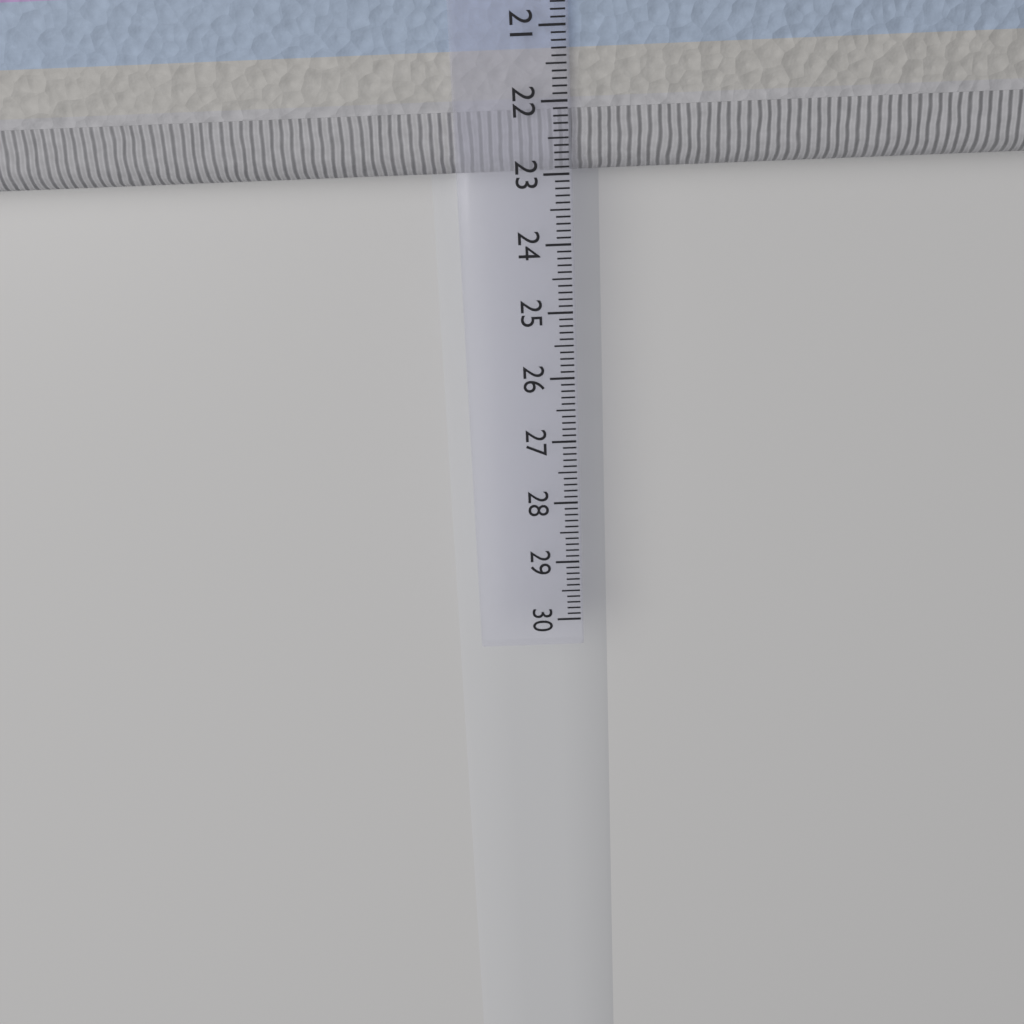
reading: 23.1 cm
